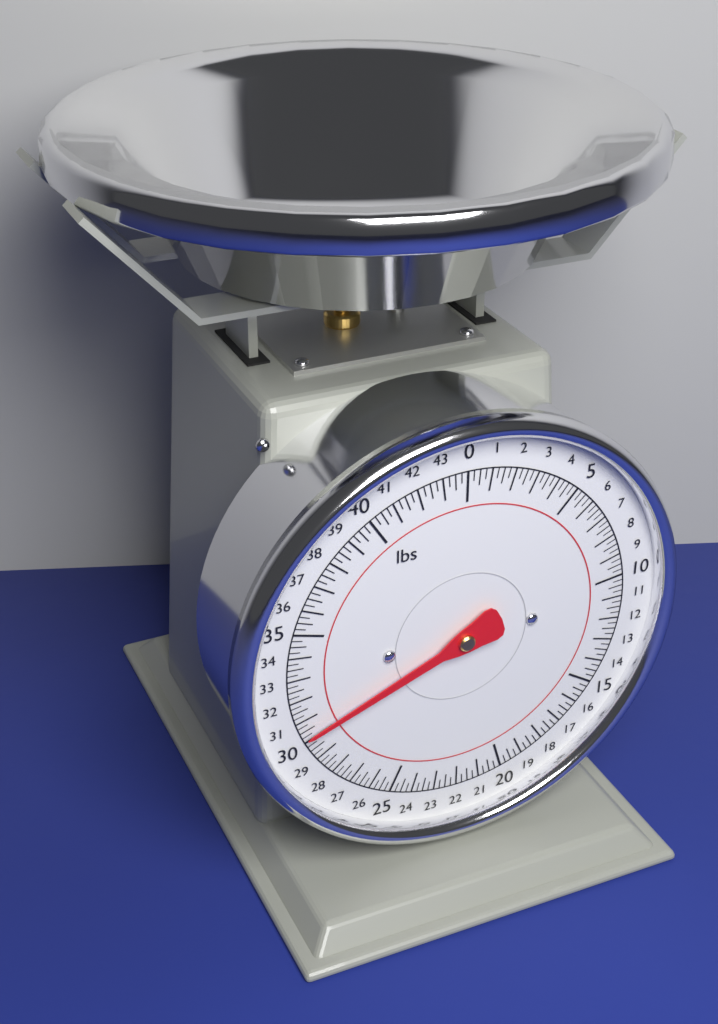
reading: 30.25 lbs
